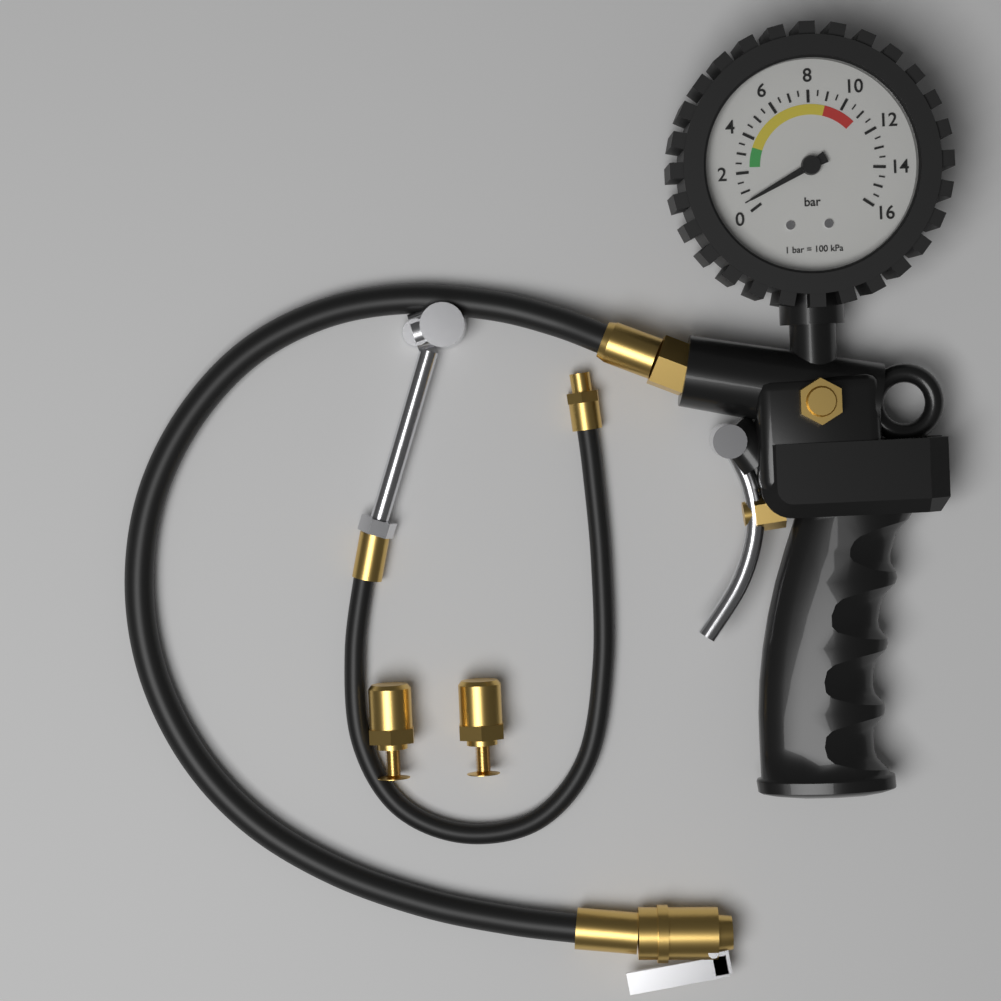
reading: 0.5 bar
